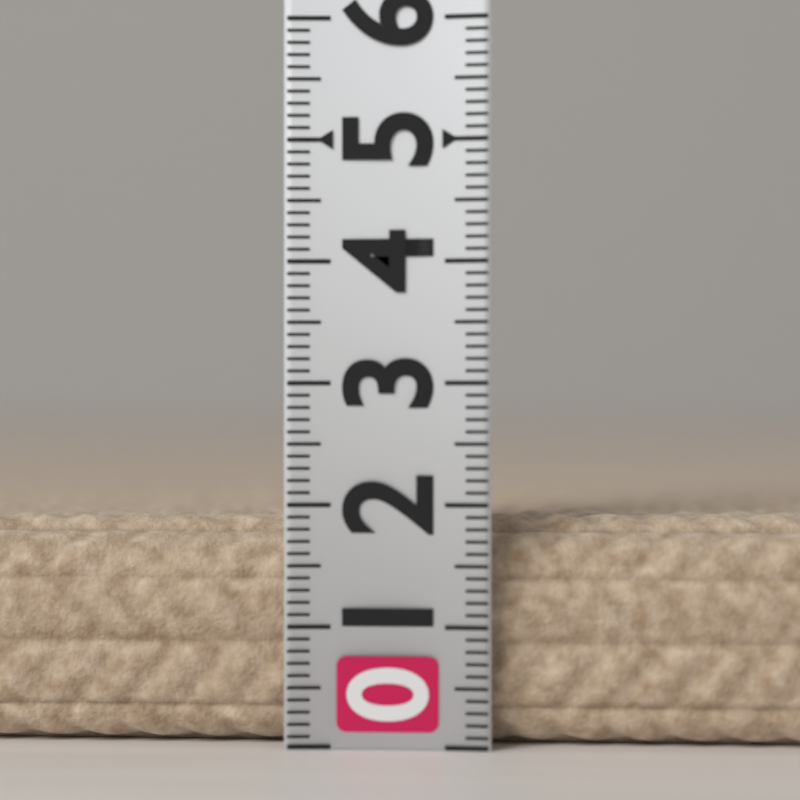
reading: 1.9 (no unit)
